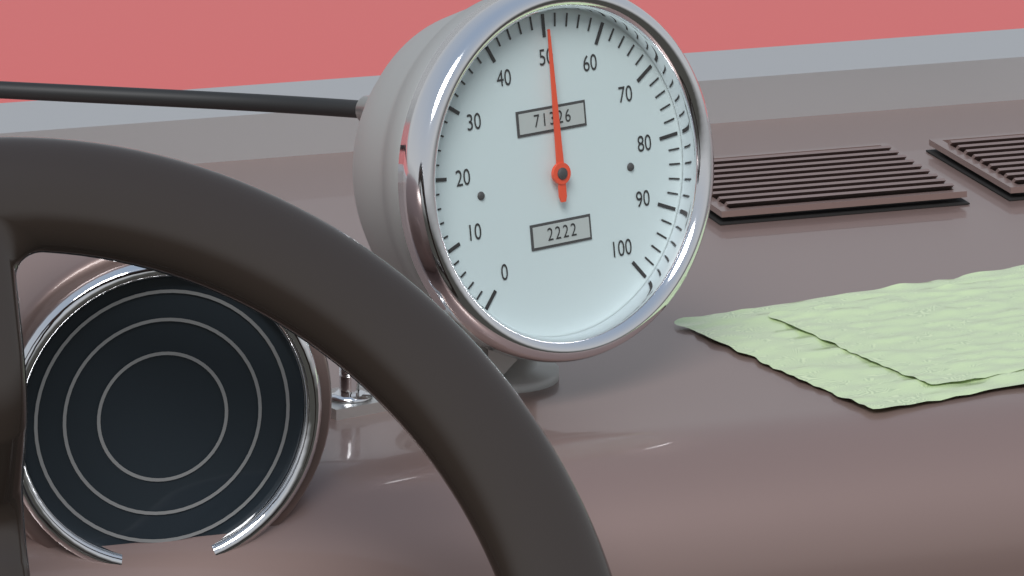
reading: 50 (no unit)
